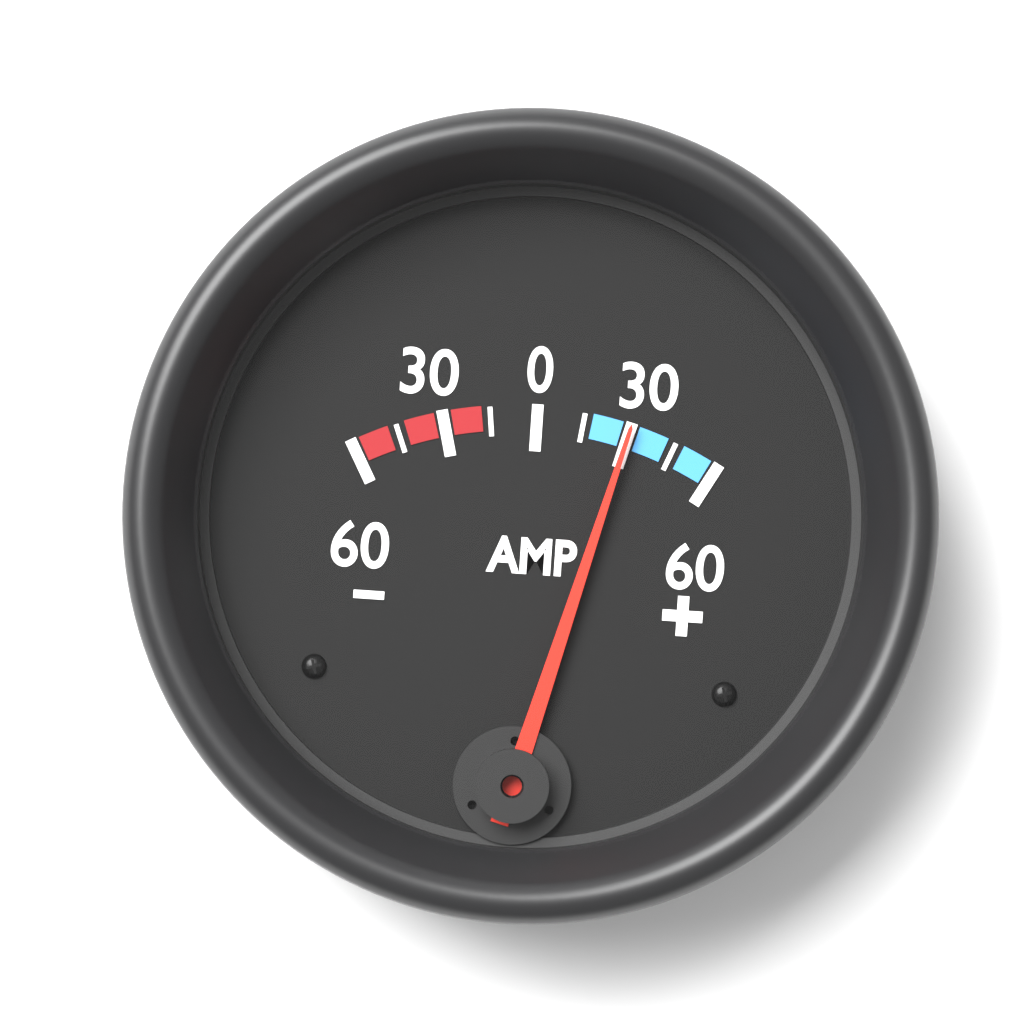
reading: 30 AMP
